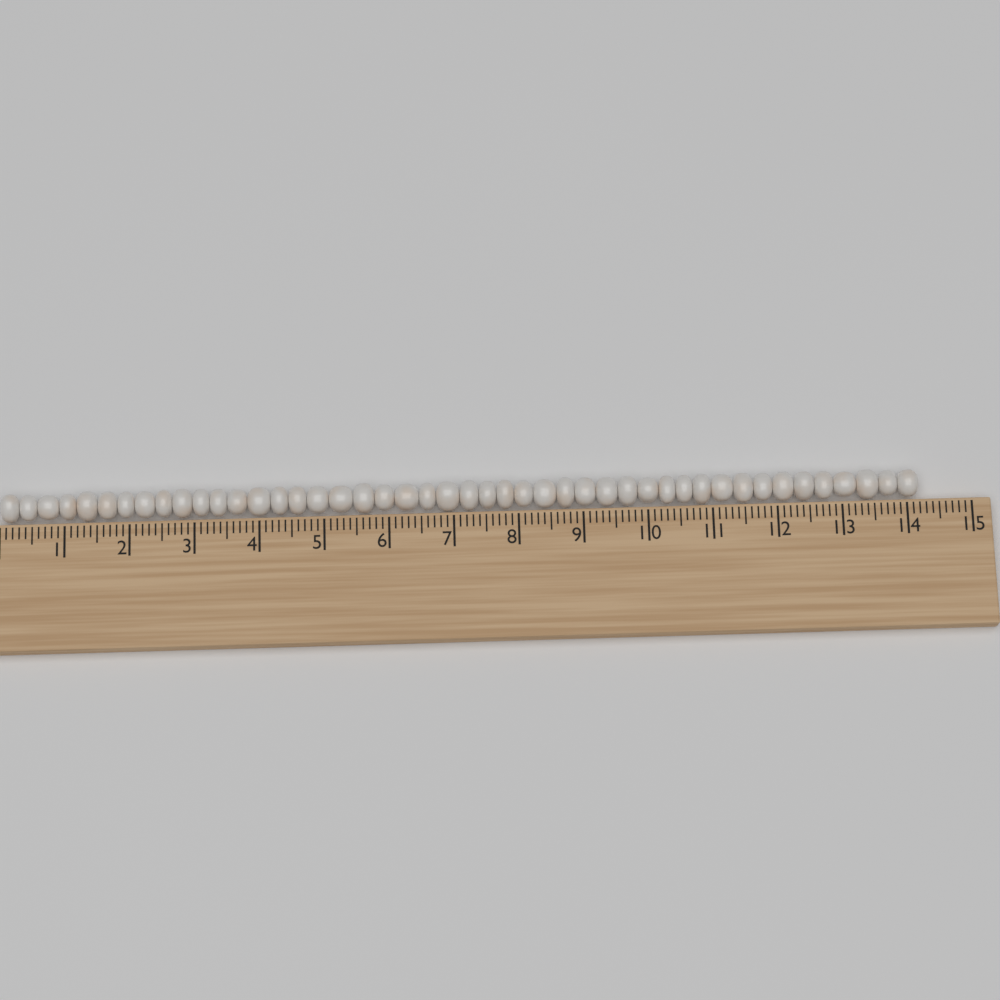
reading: 14.2 (no unit)
